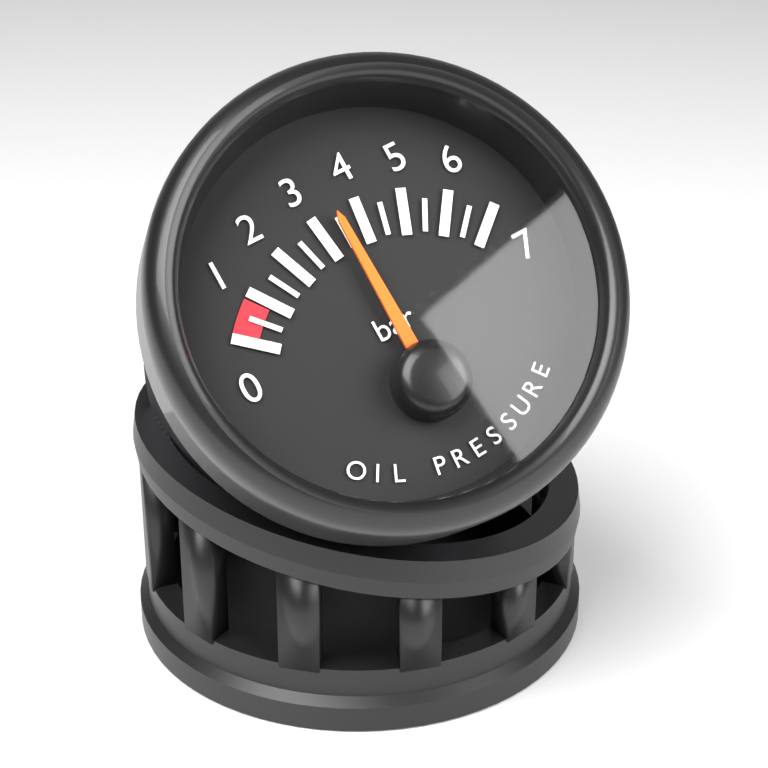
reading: 3.5 bar
